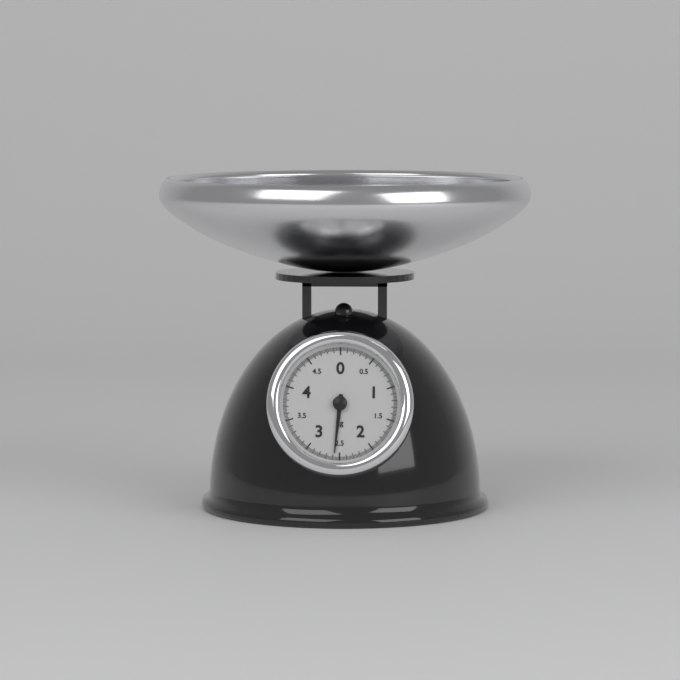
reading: 2.58 kg
